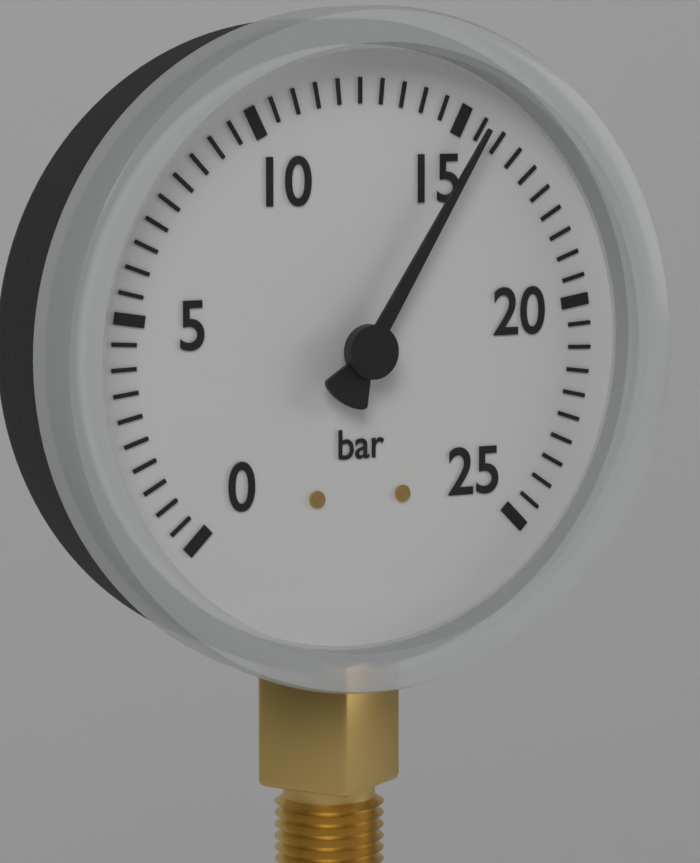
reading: 15.5 bar
